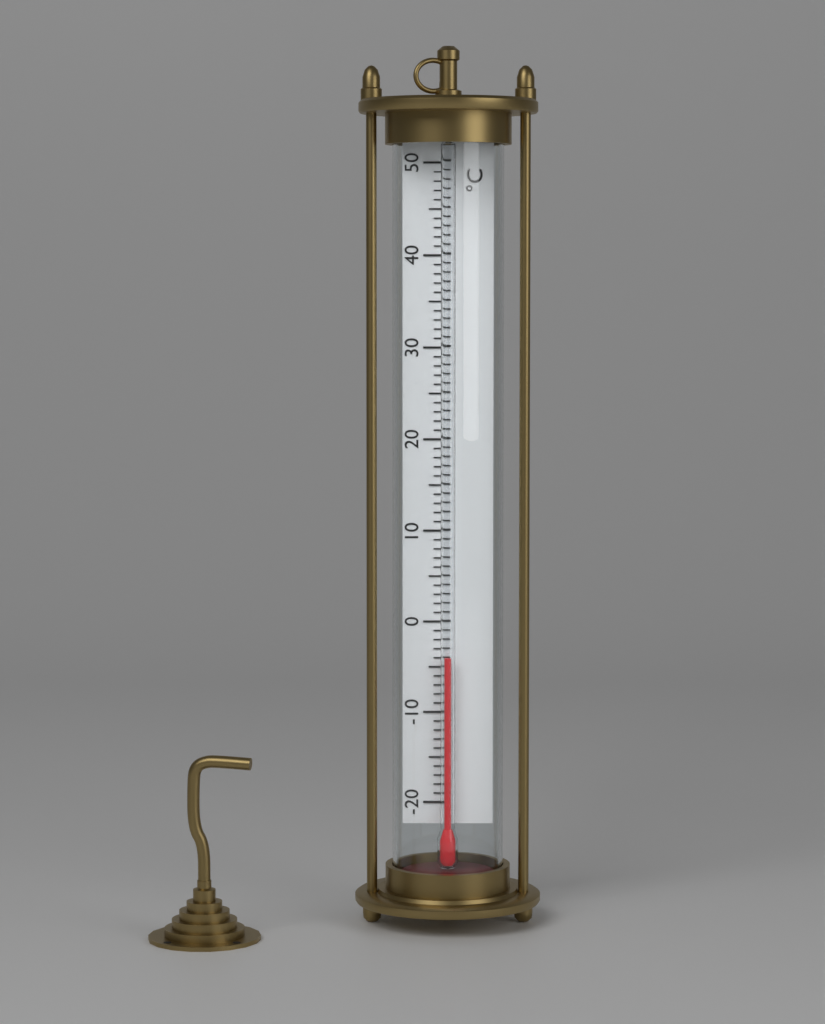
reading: -4 °C
